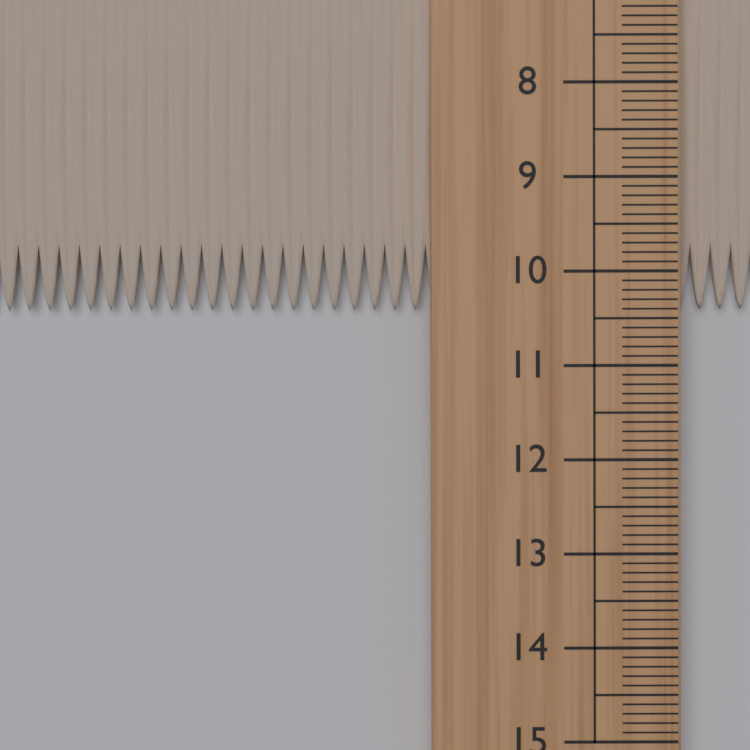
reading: 10.4 cm
